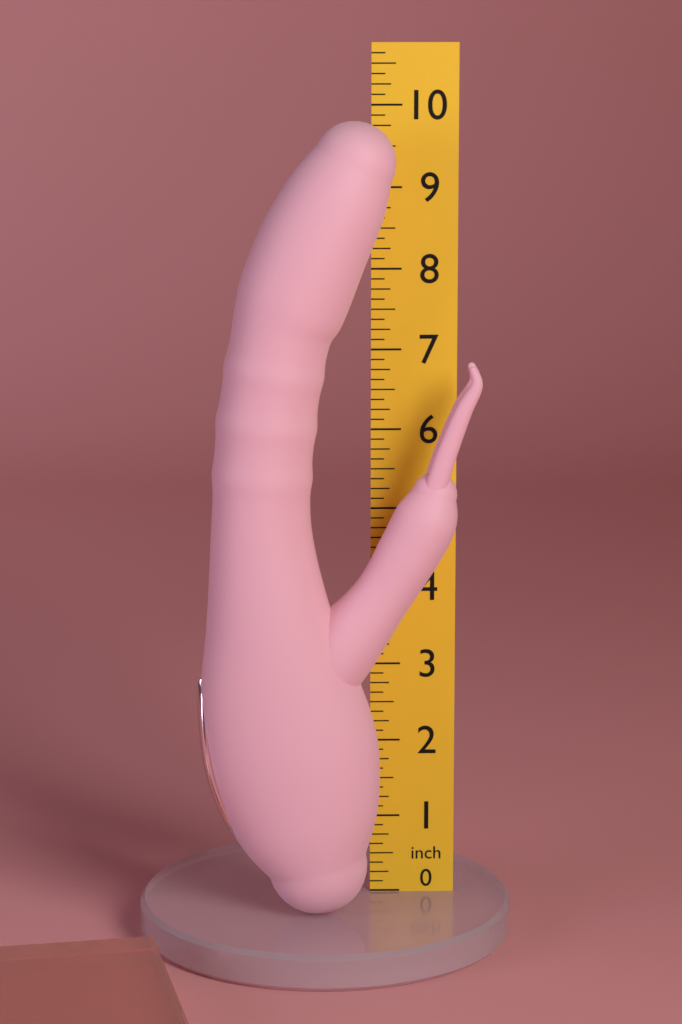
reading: 9.875 inch
